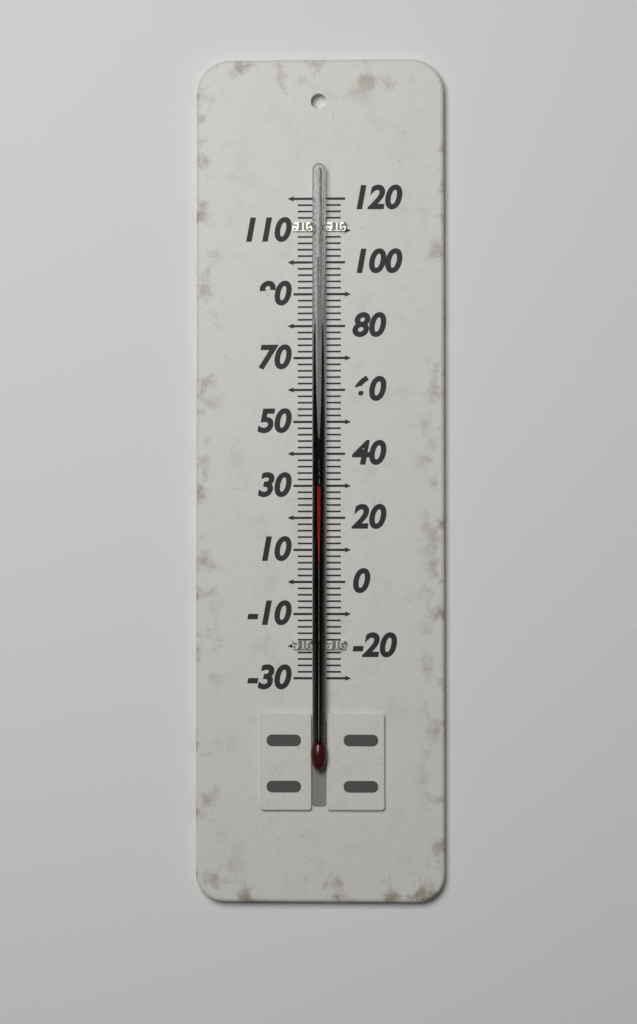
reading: 30 (no unit)
